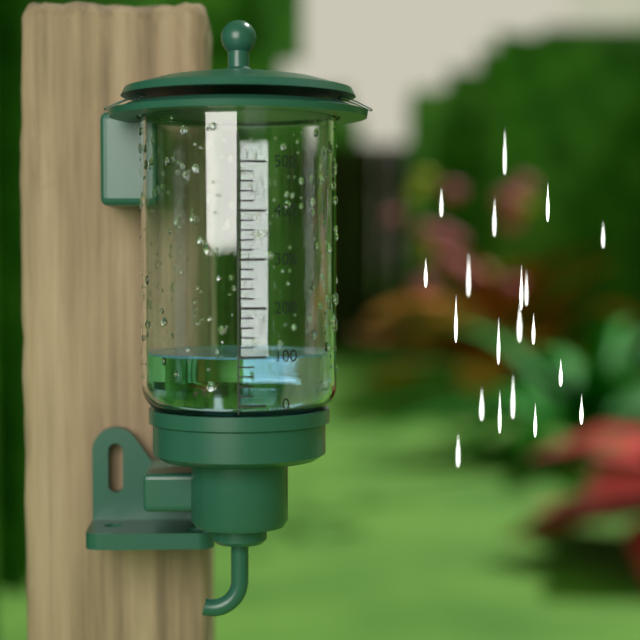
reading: 100 (no unit)
